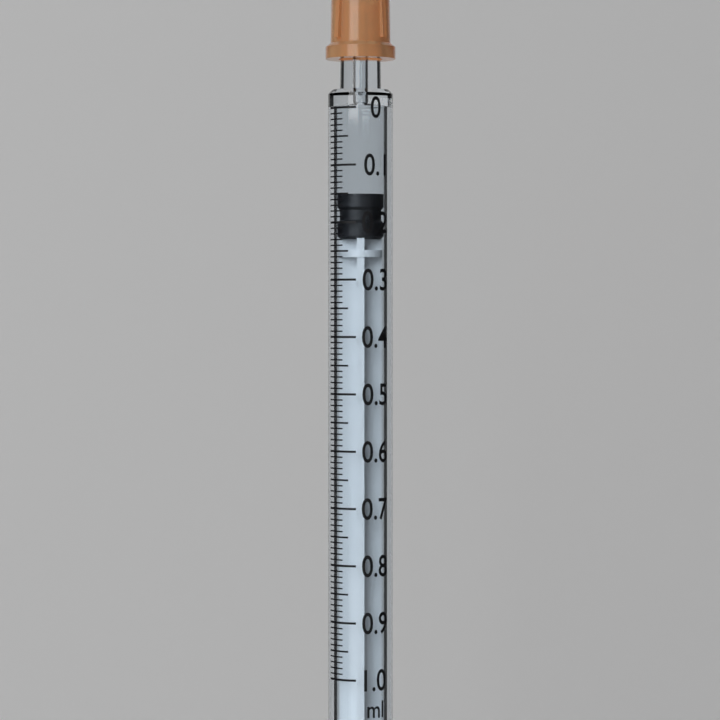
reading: 0.15 ml
